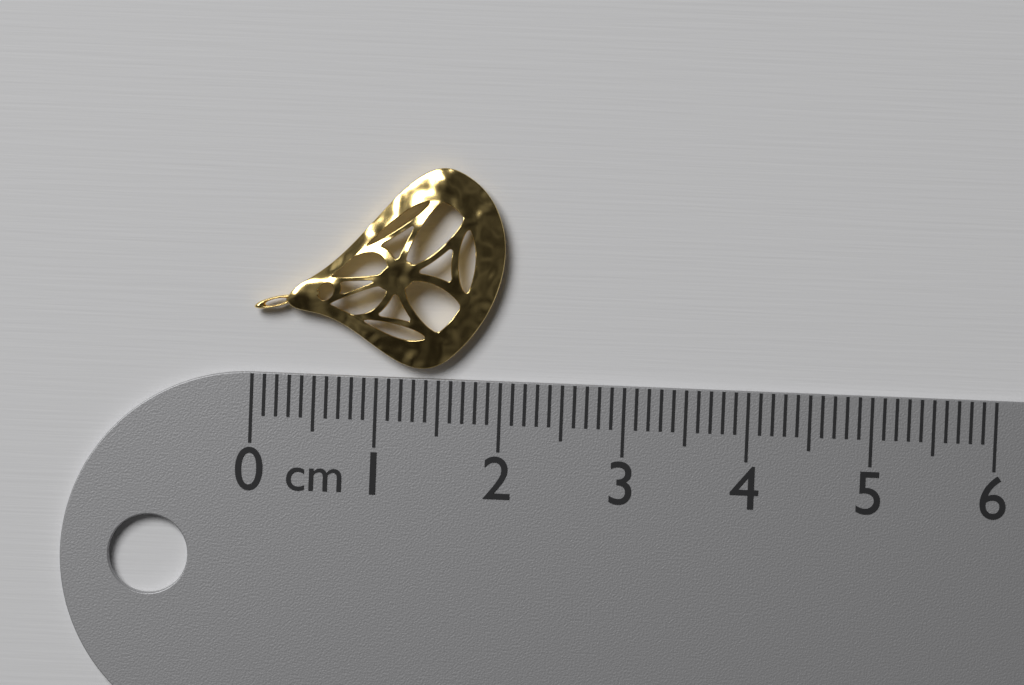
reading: 2.0 cm
